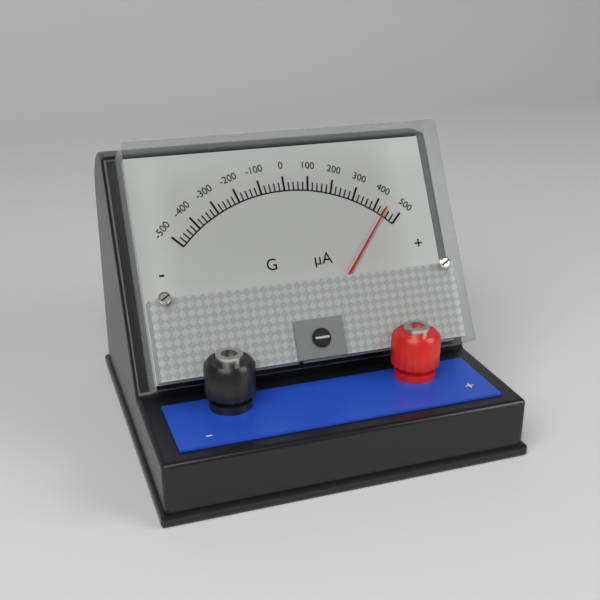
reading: 440 µA
